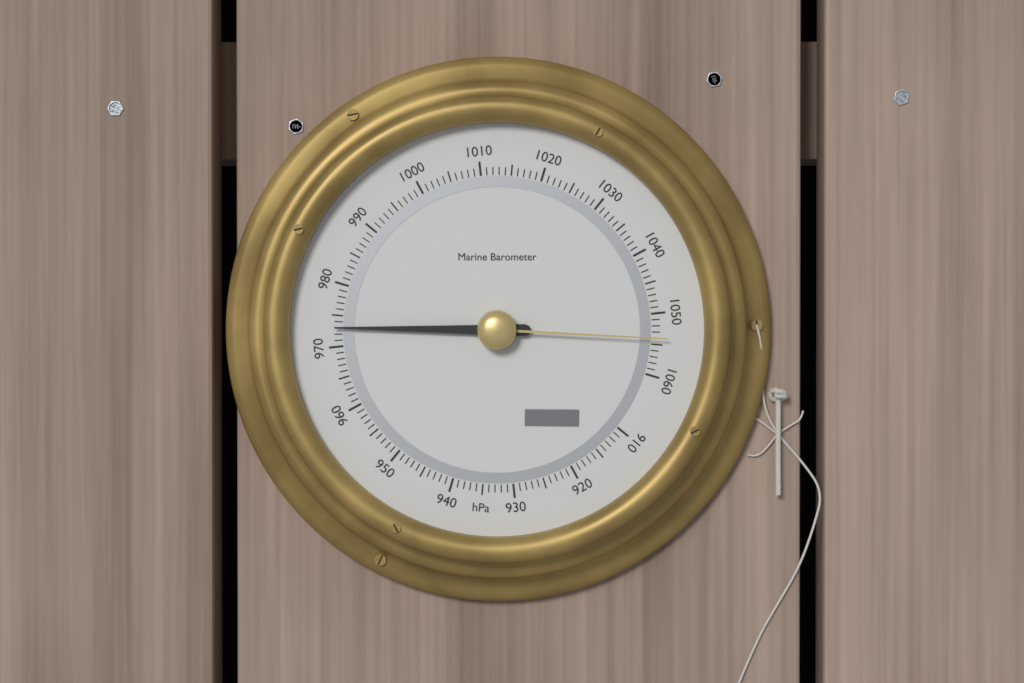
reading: 973 hPa
